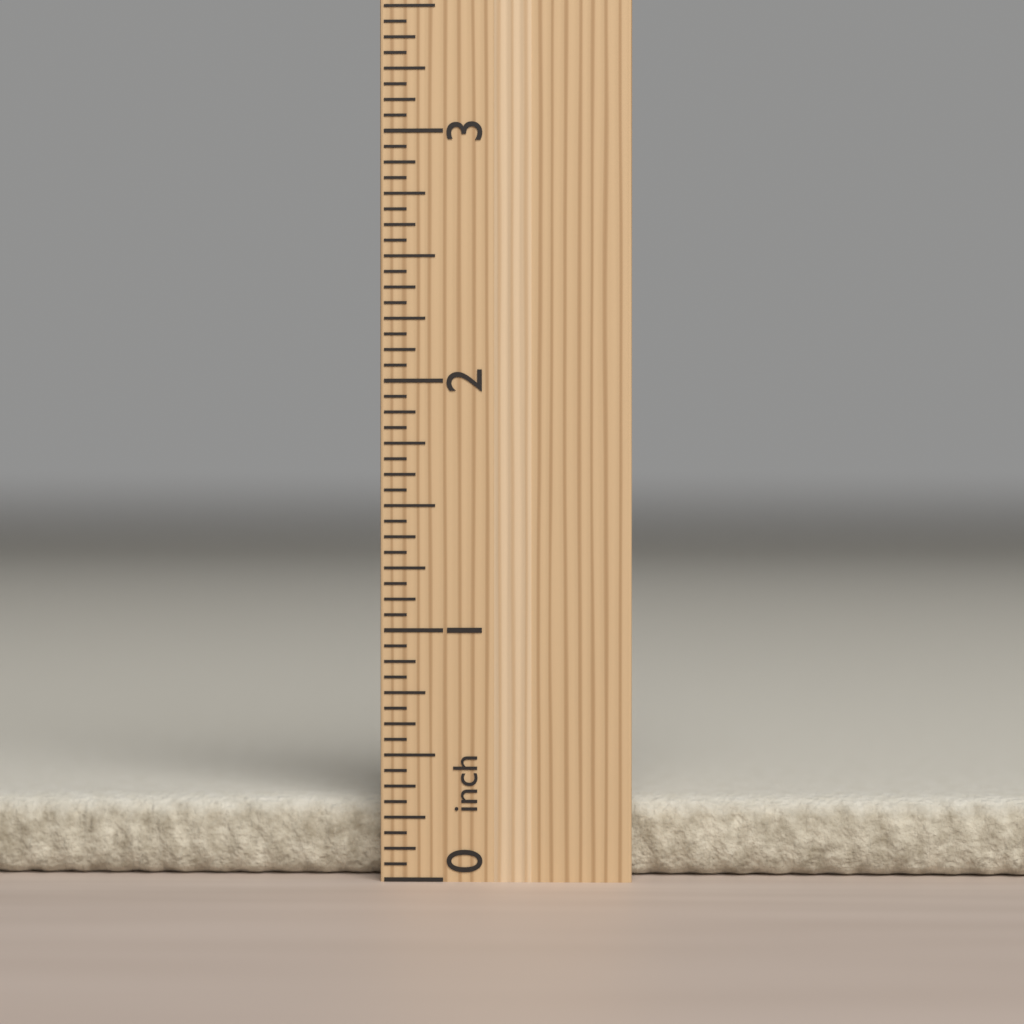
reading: 0.3125 inch
